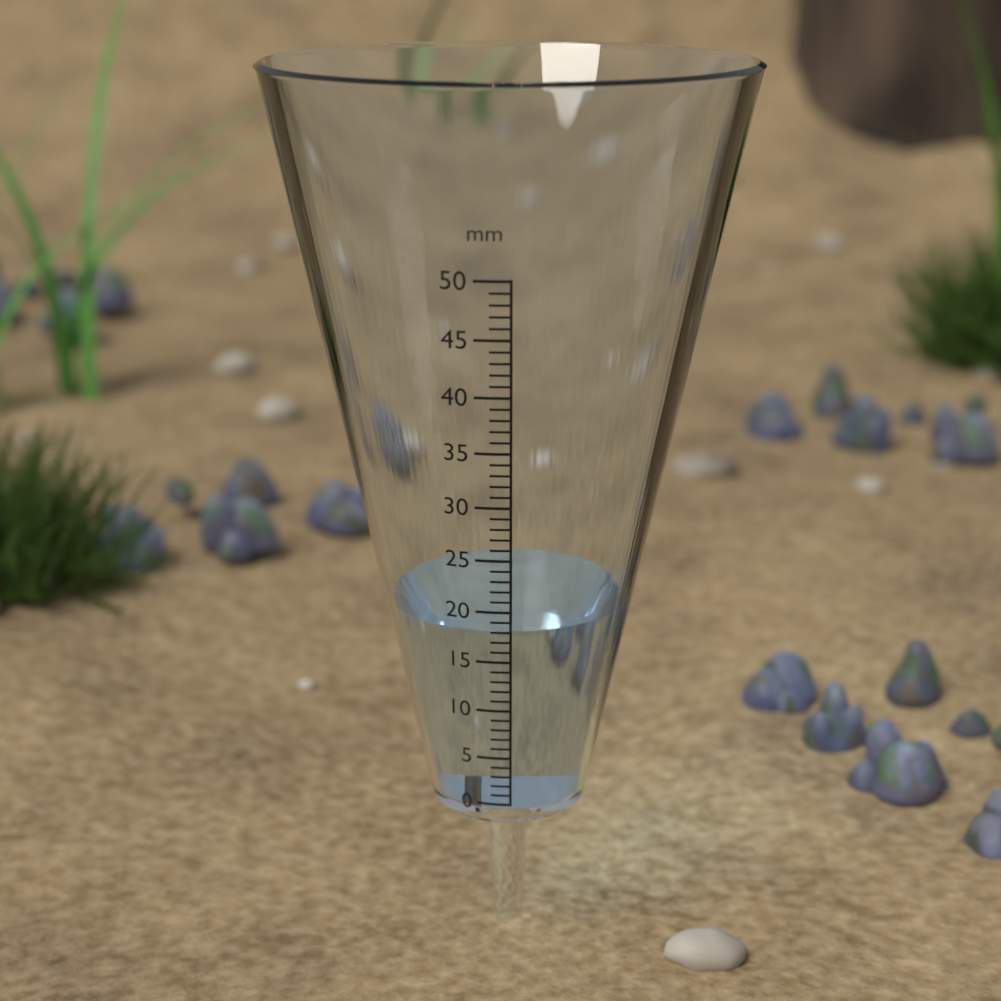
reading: 18 mm
